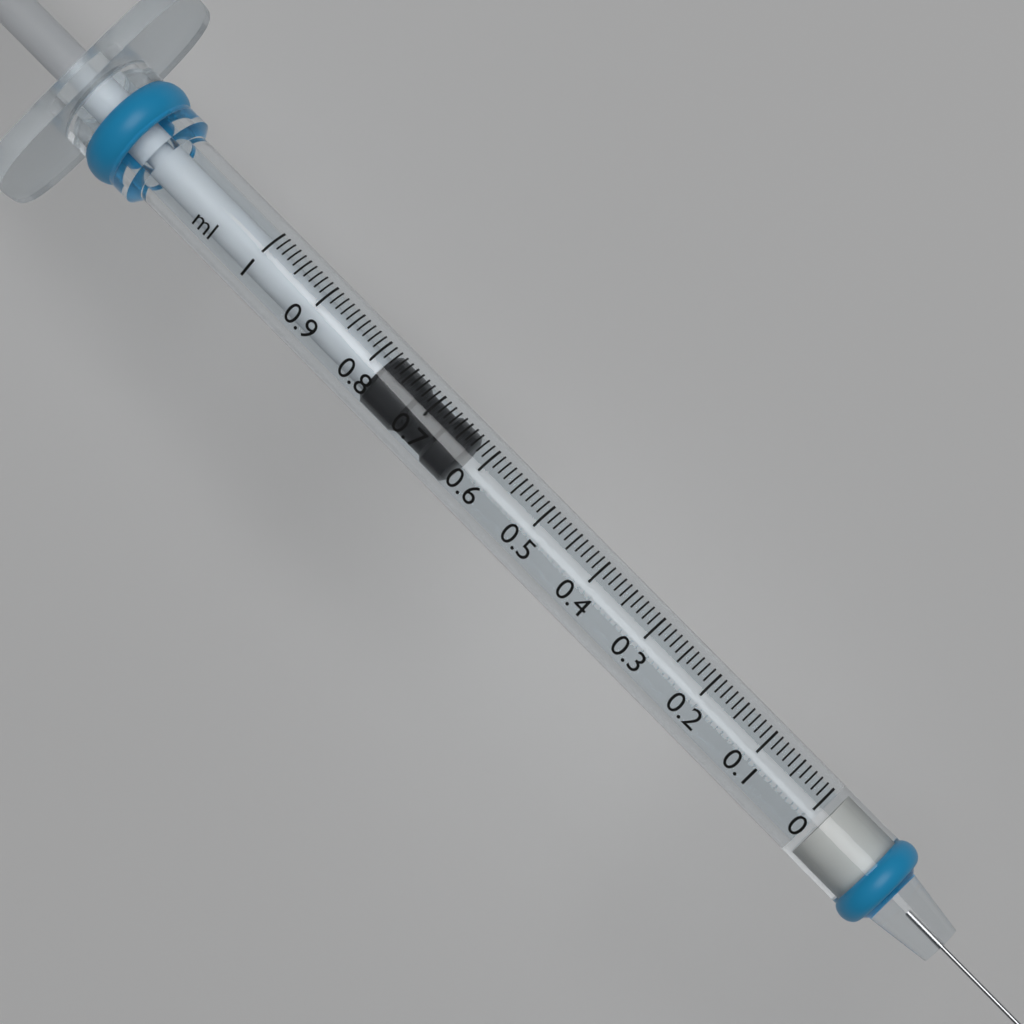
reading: 0.63 ml
